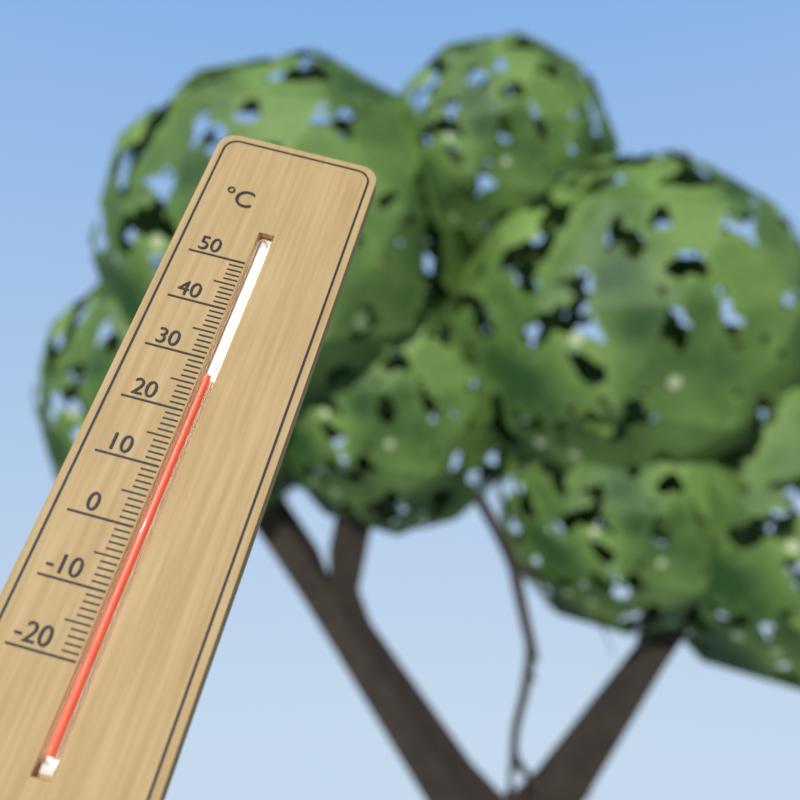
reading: 27 °C
